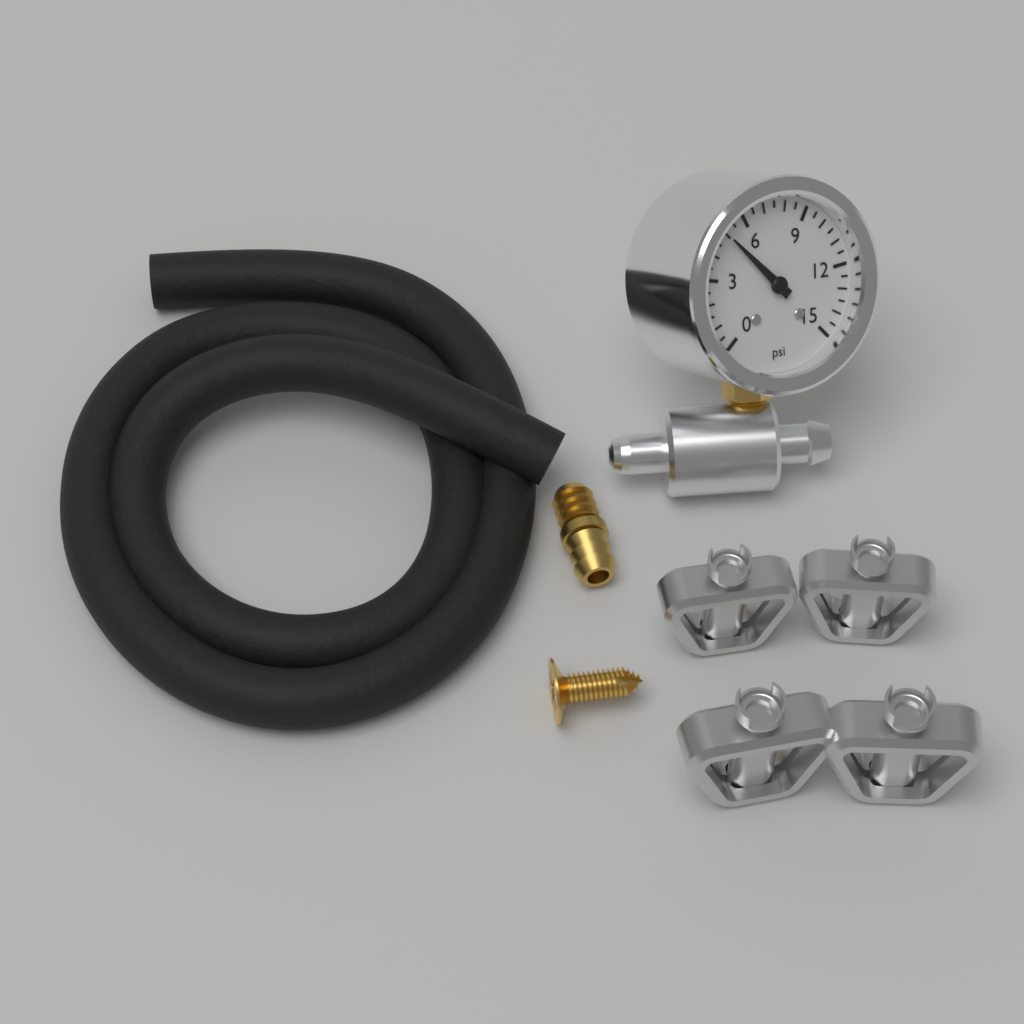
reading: 5.0 psi
